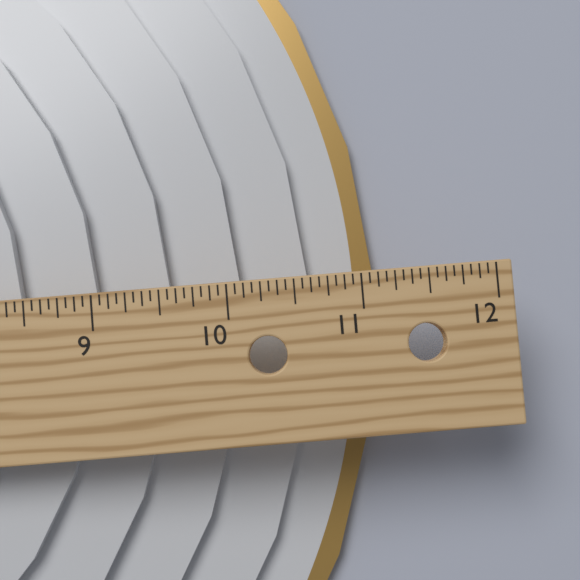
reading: 11.1875 in
